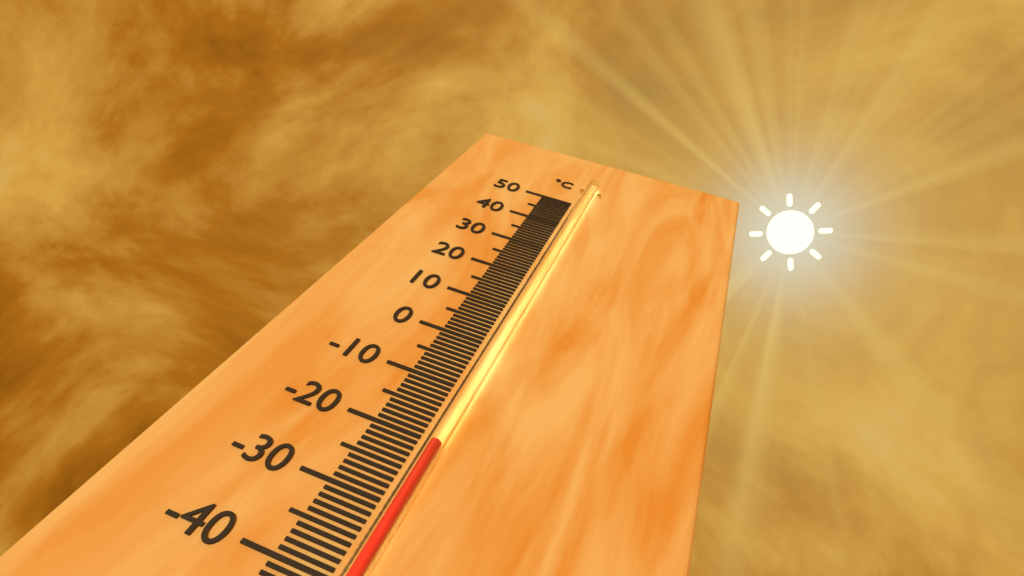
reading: -21 °C
